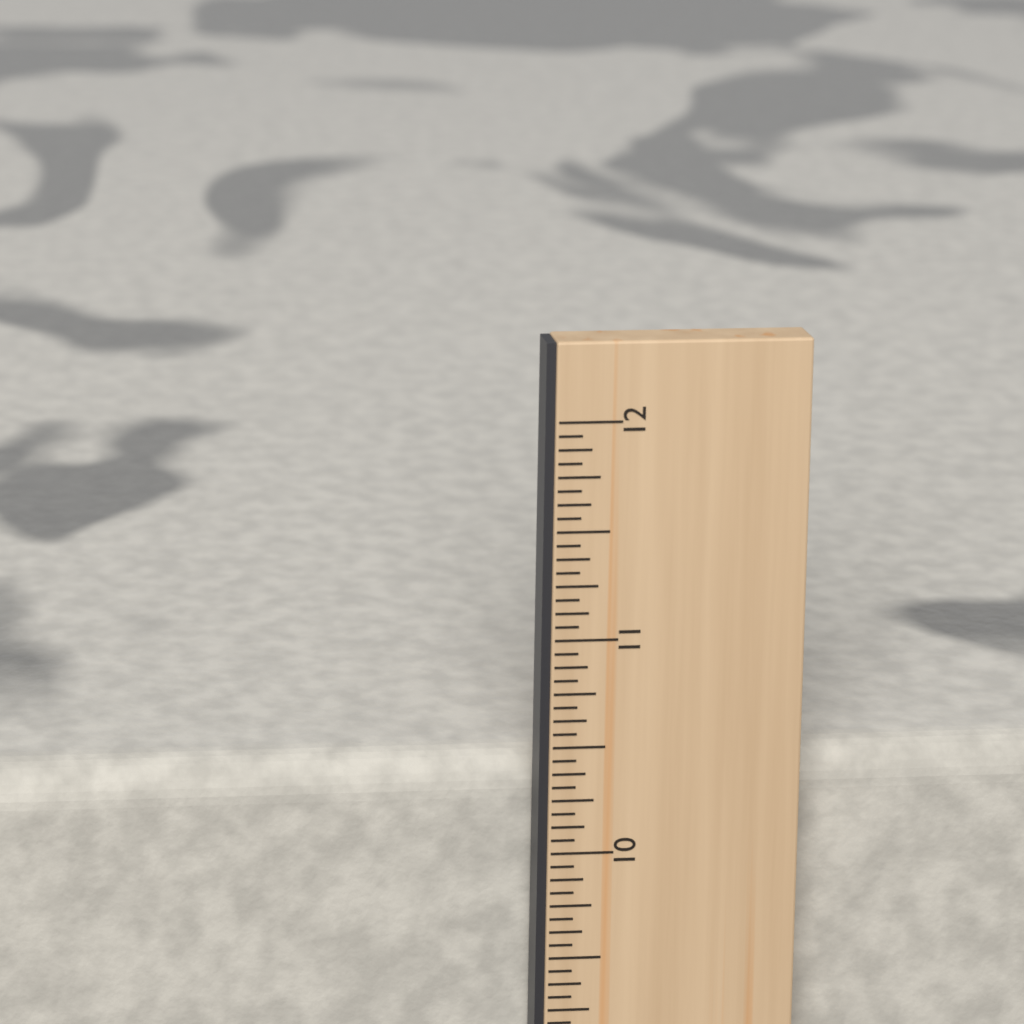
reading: 10.3750 in
